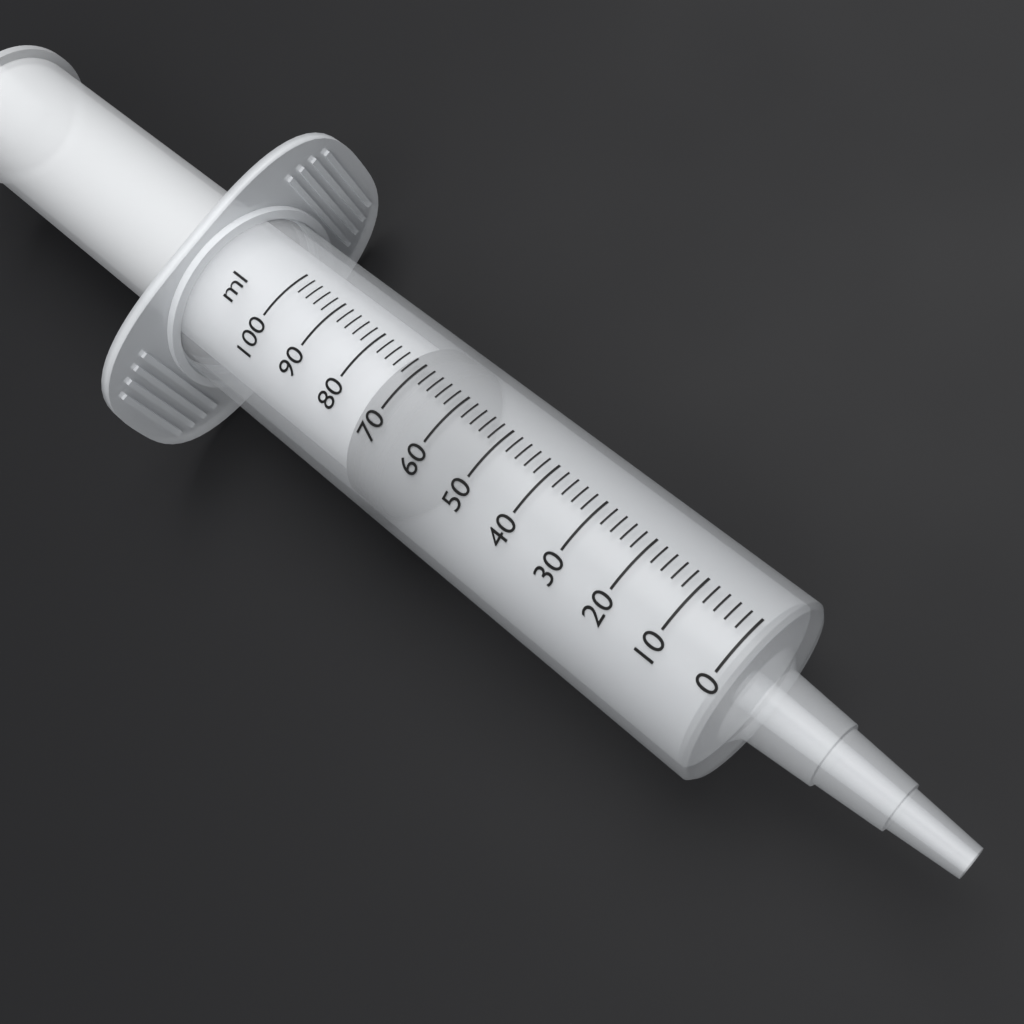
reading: 66 ml
